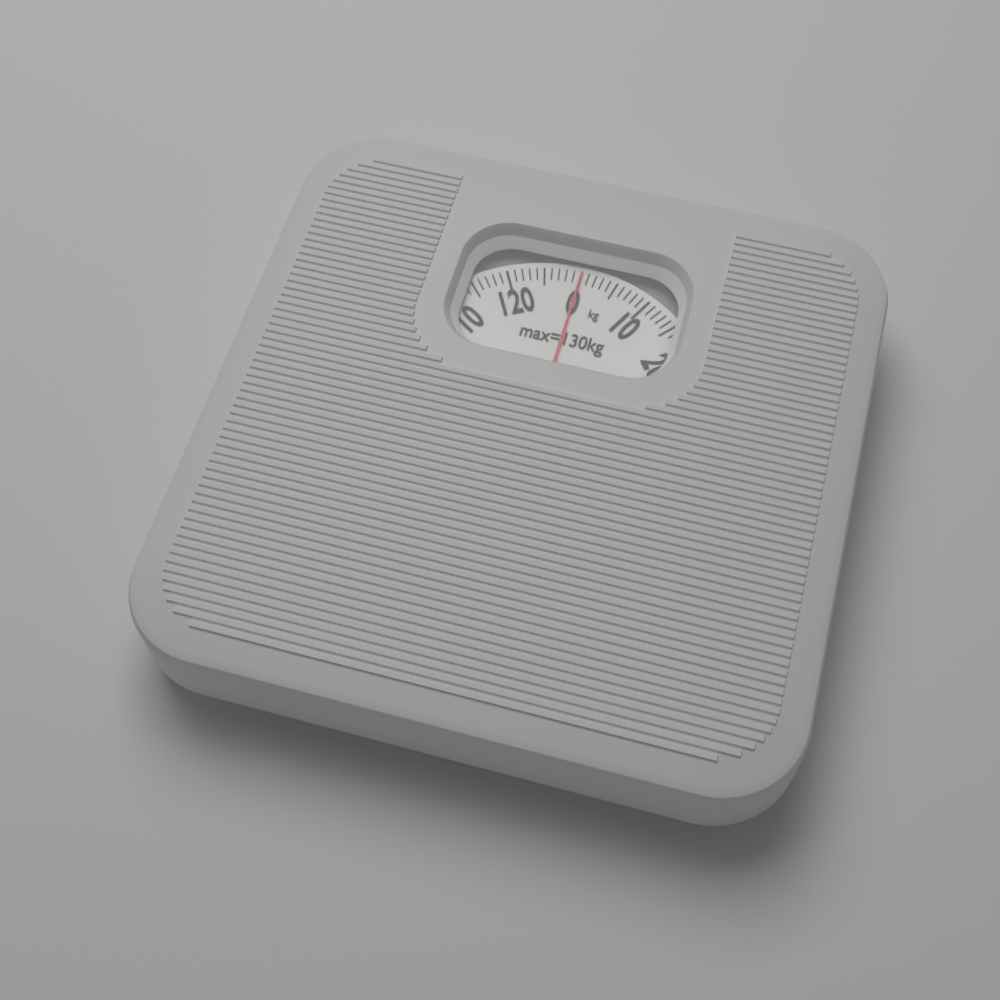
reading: 0 kg
